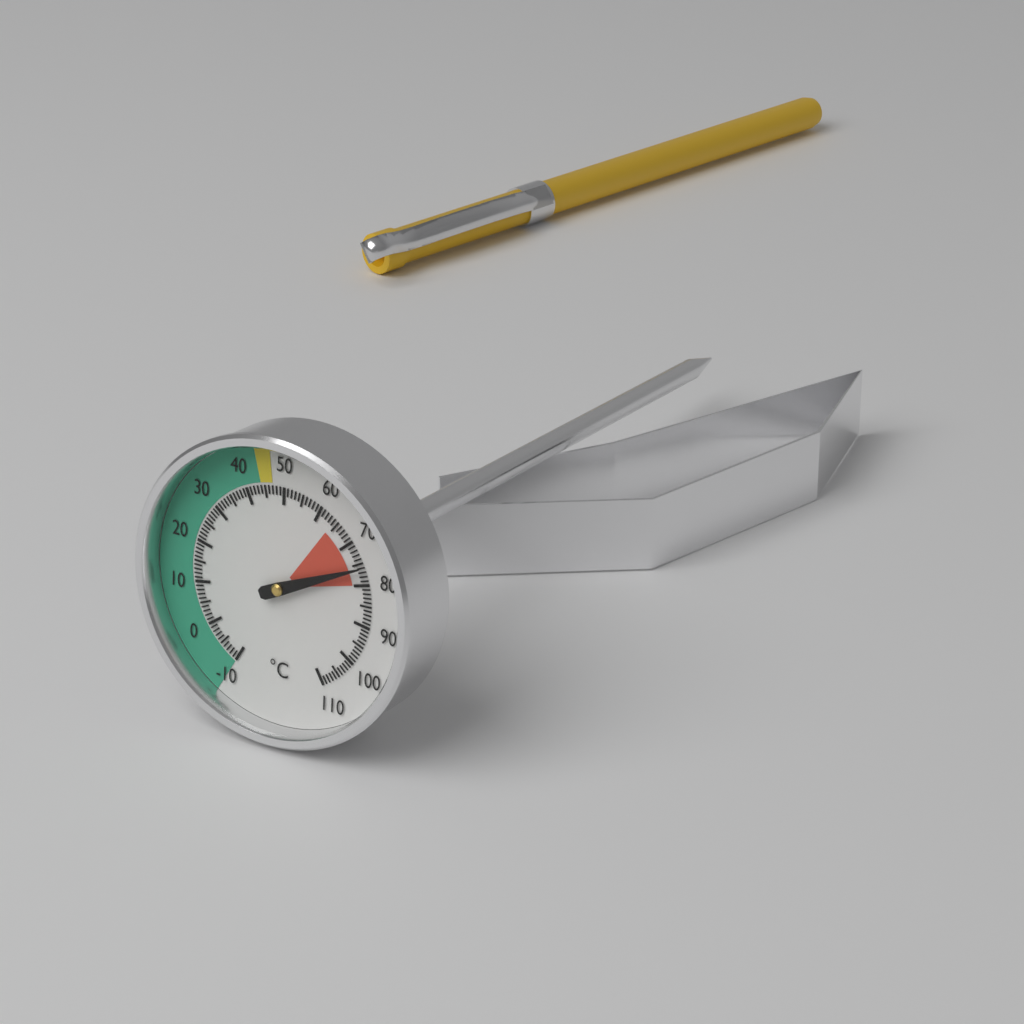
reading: 76 °C
